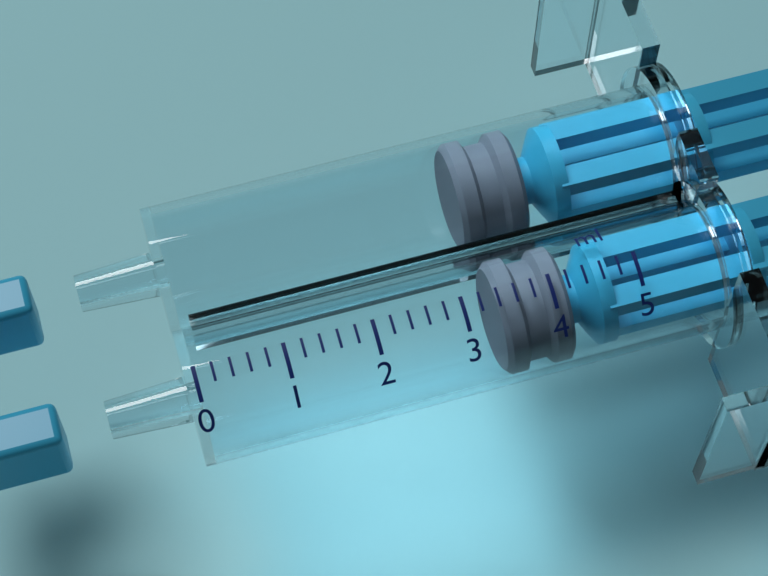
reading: 3.4 ml
